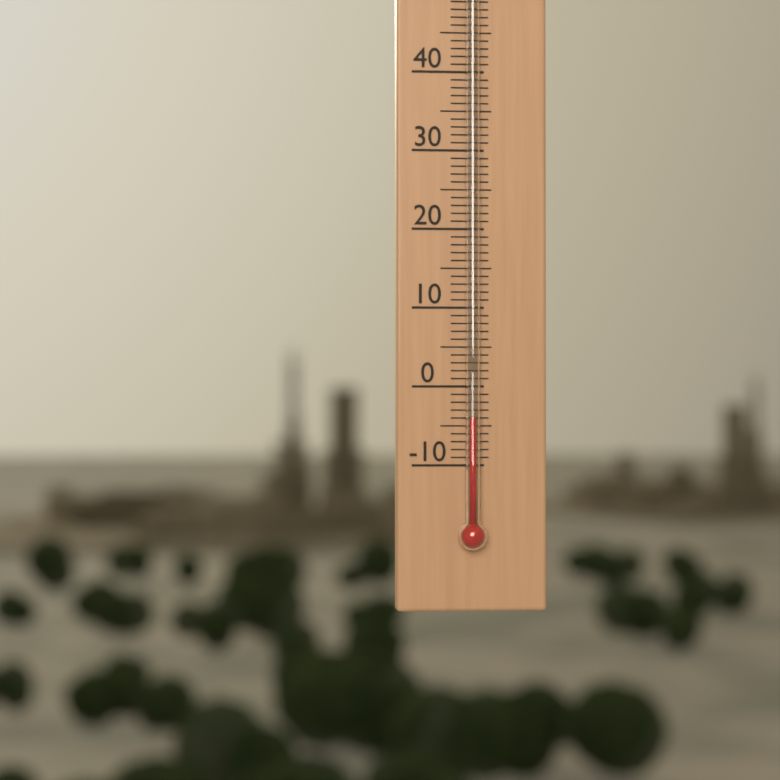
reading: -4 °C
